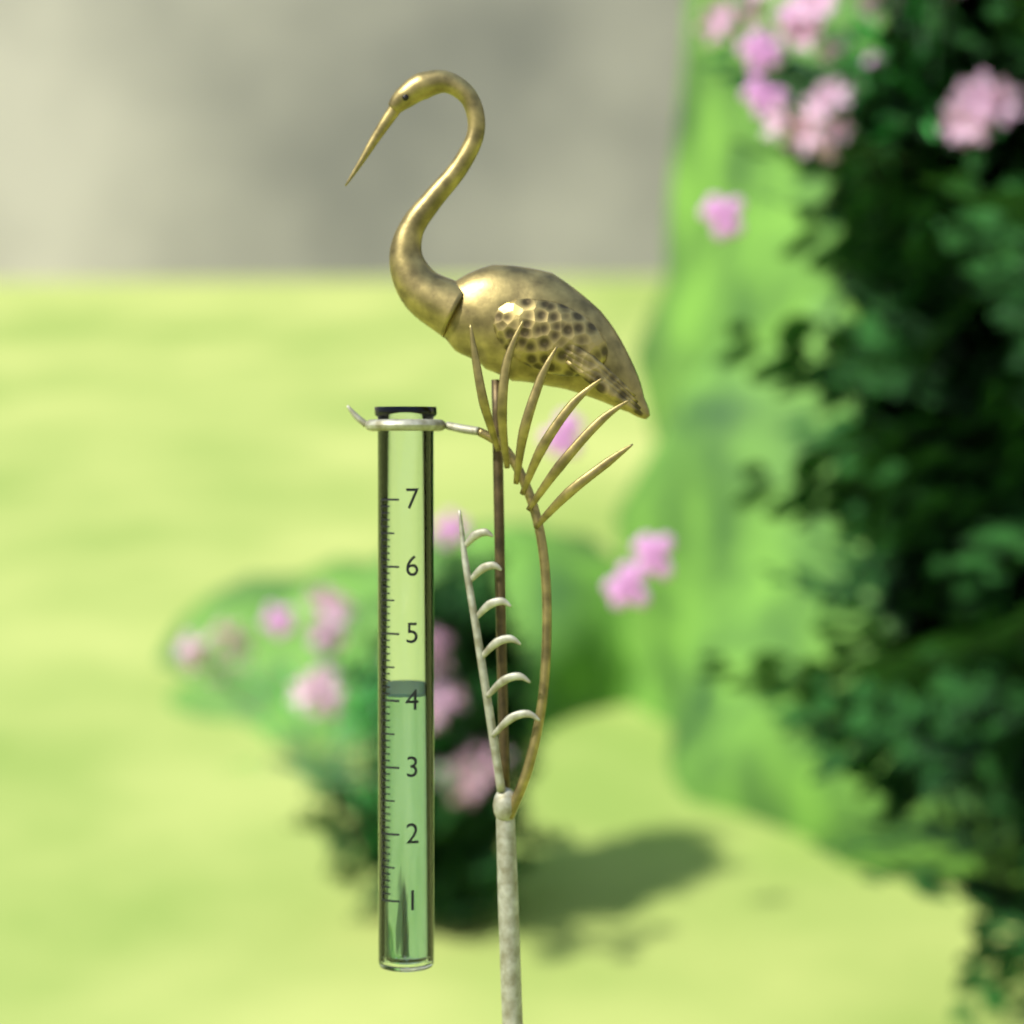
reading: 4.1 (no unit)
